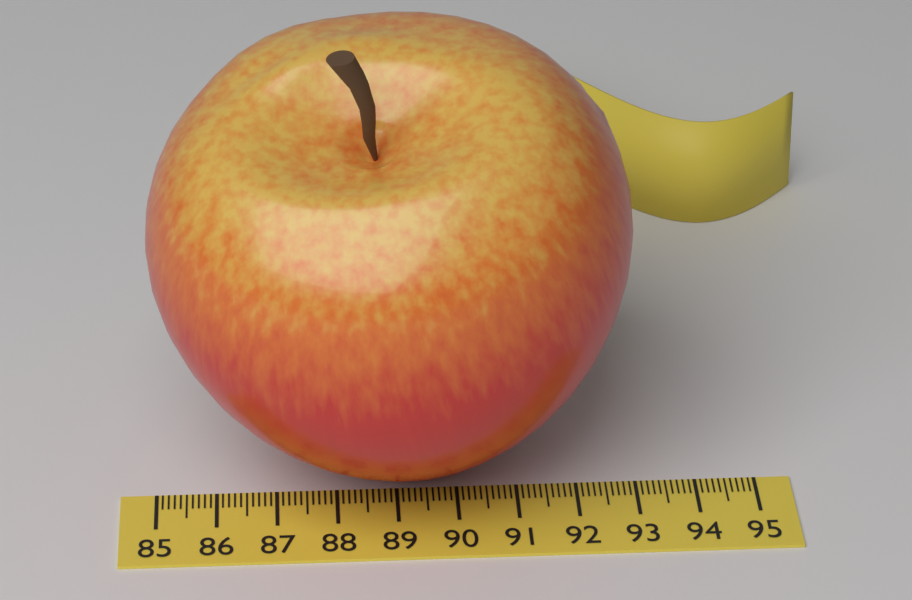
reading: 92.9 (no unit)
